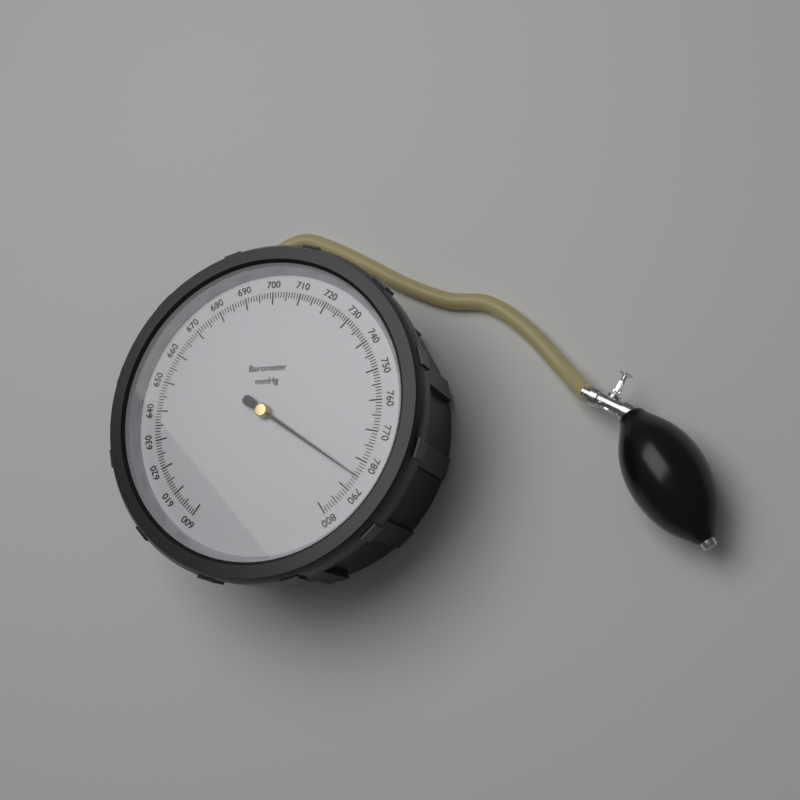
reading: 785 mmHg
